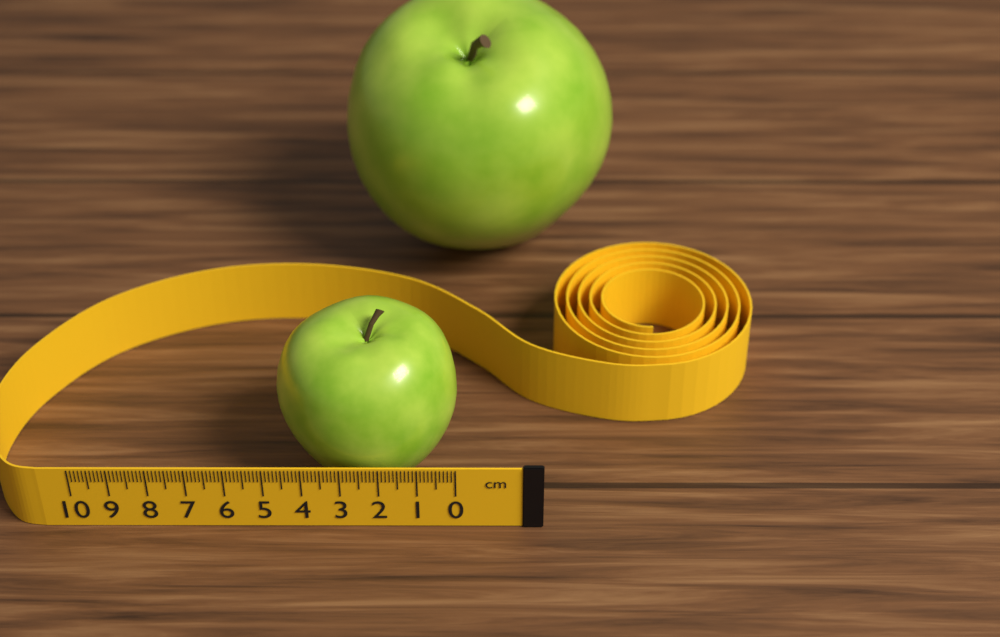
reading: 4.8 cm
